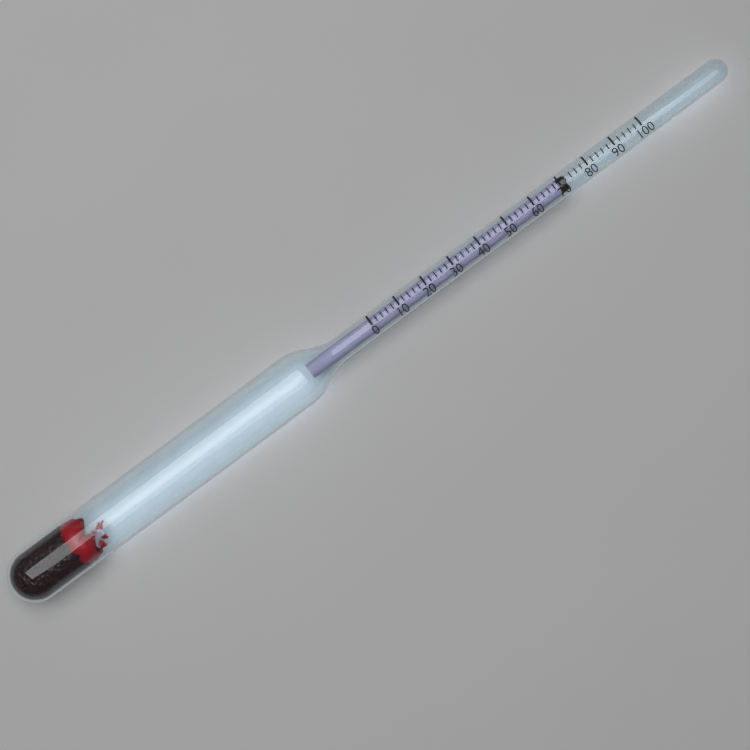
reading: 72 (no unit)
